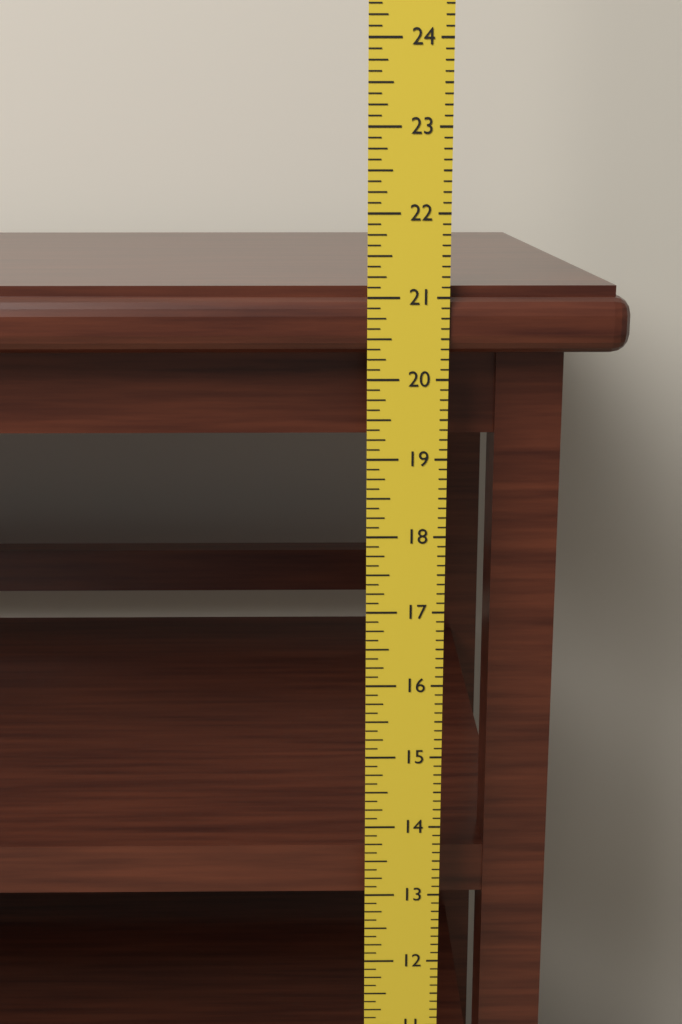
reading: 21.125 in
